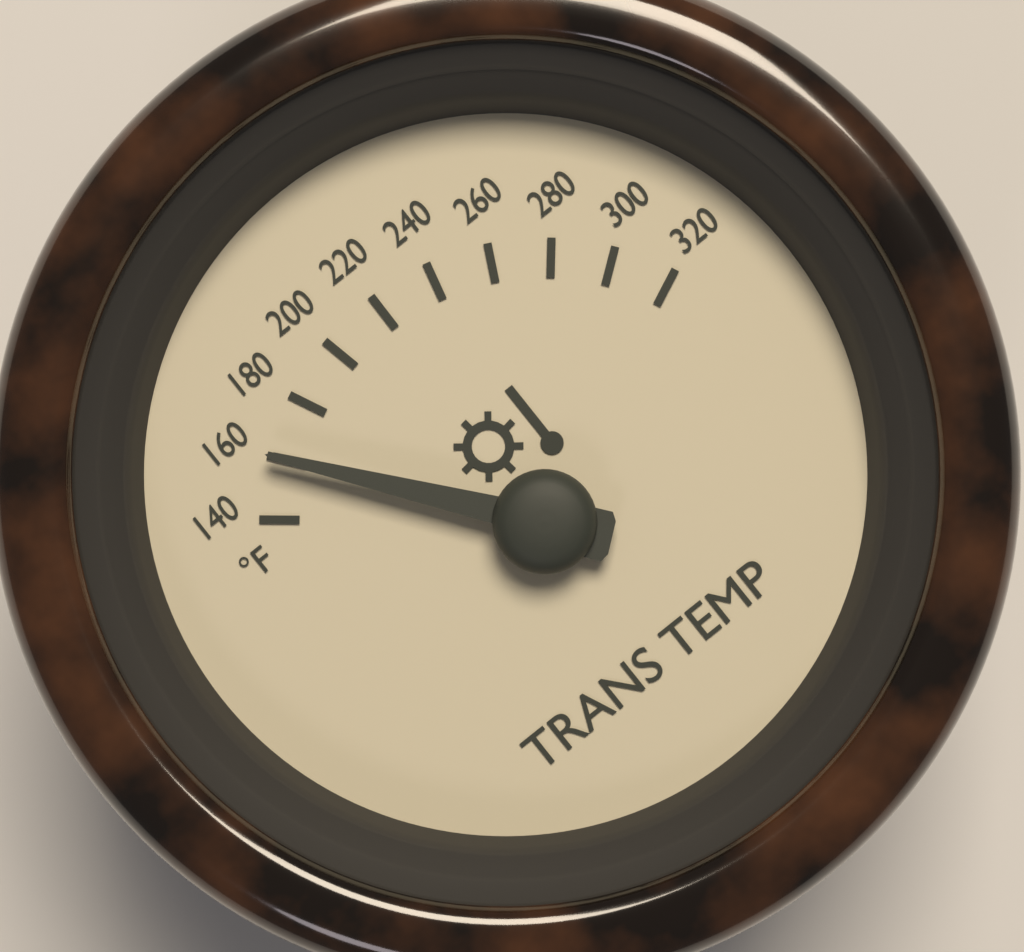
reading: 160 °F
